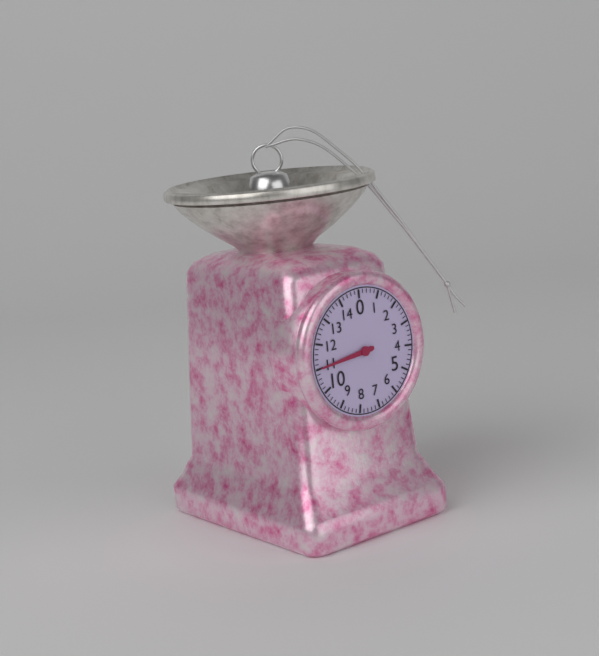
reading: 11.0 (no unit)
